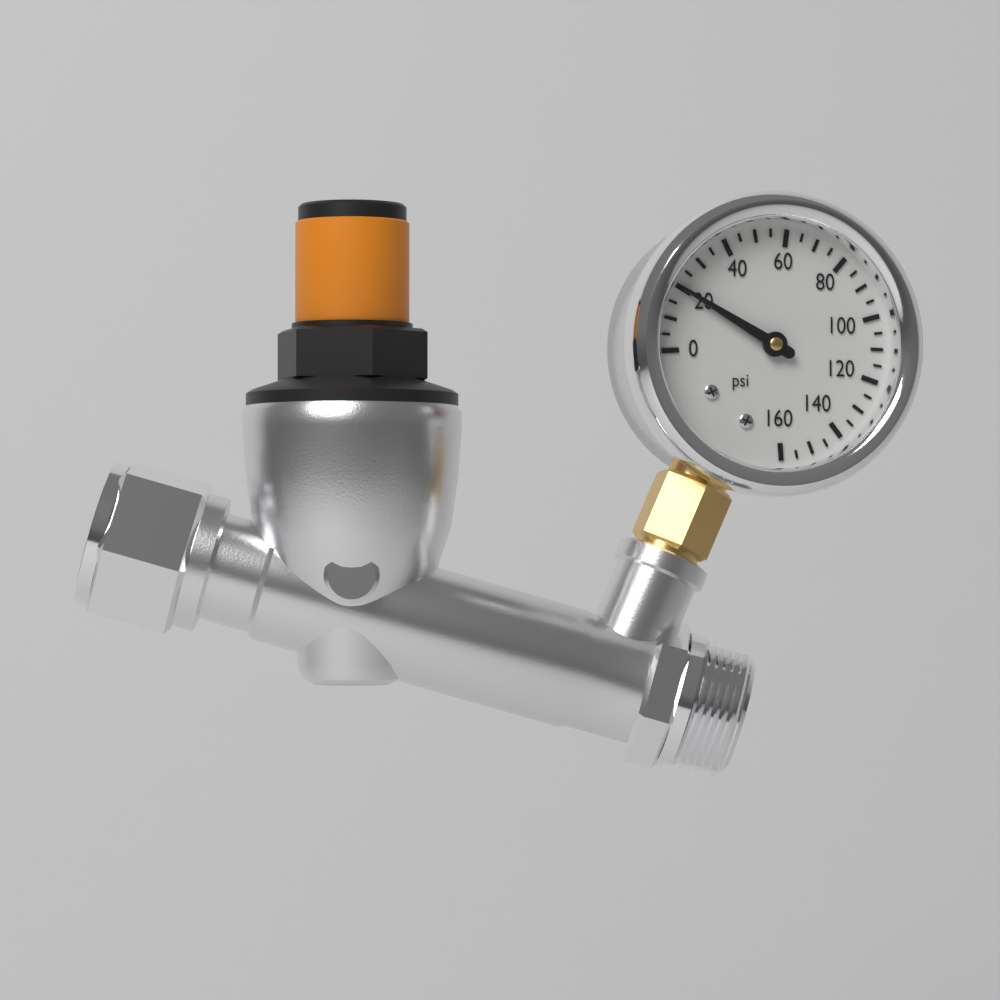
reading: 20 psi
